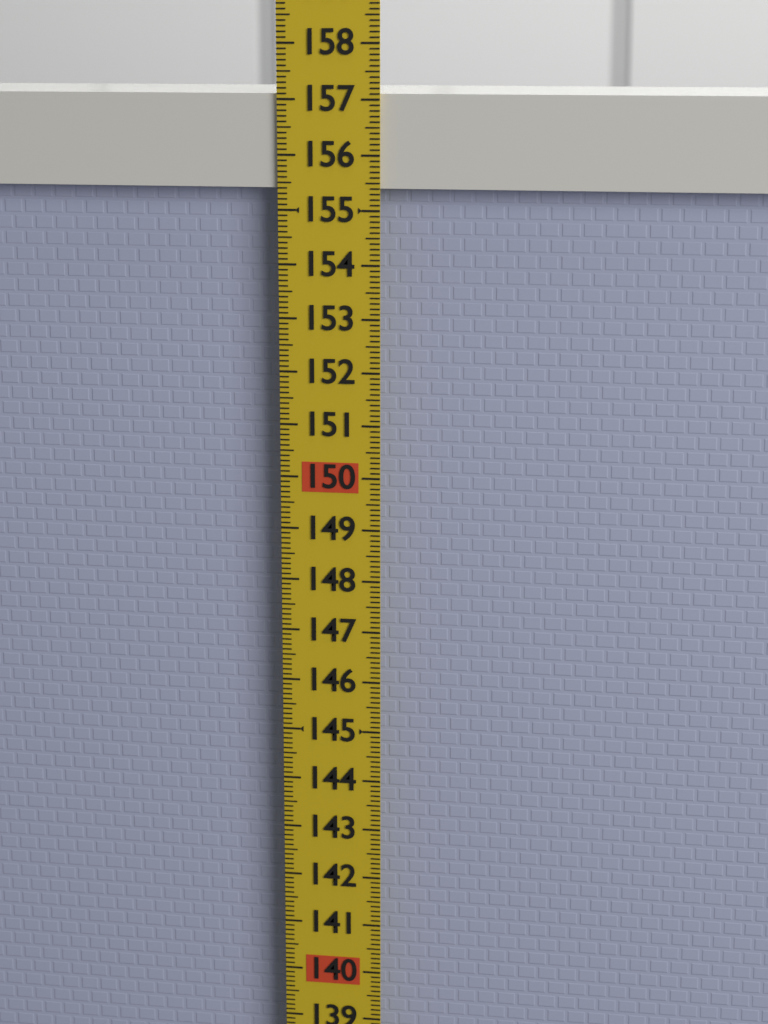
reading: 157.1 (no unit)
